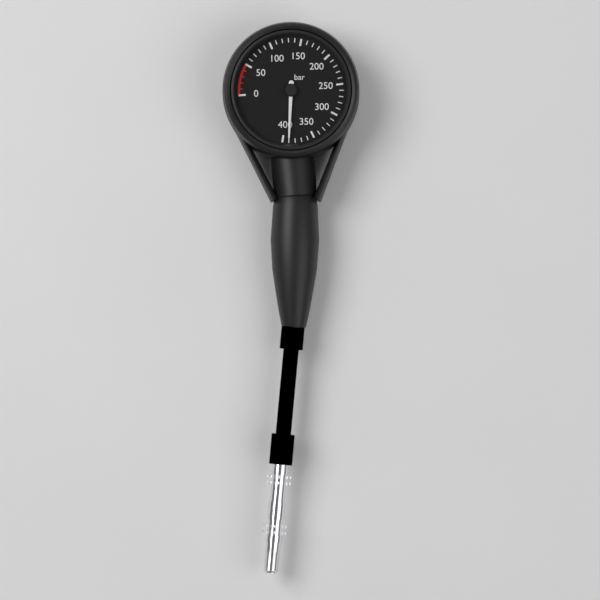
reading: 390 bar
